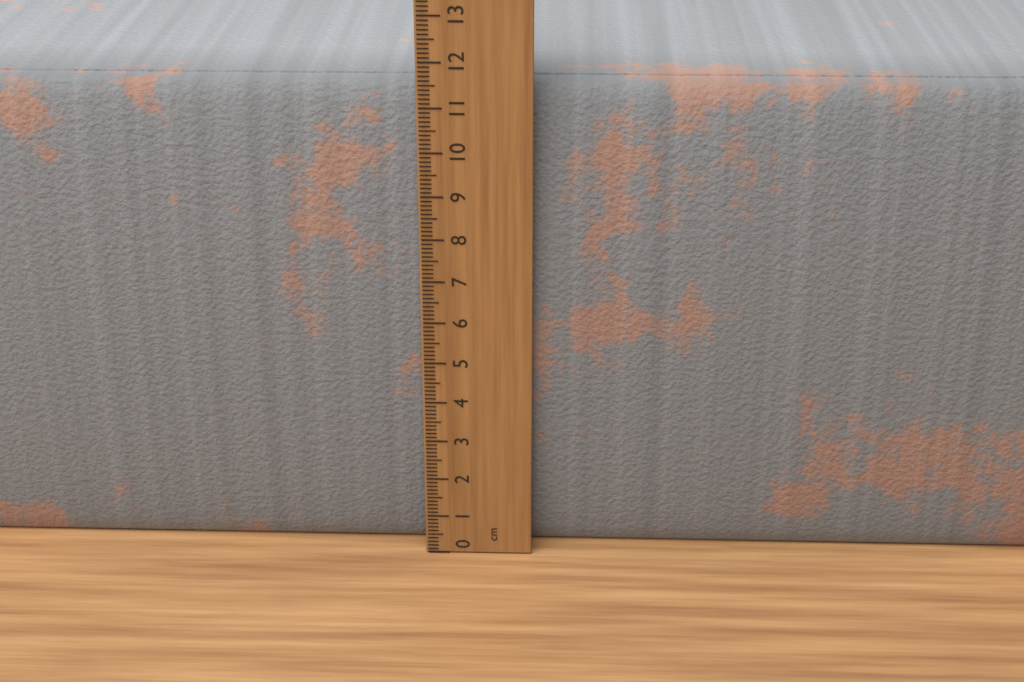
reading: 11.4 cm
